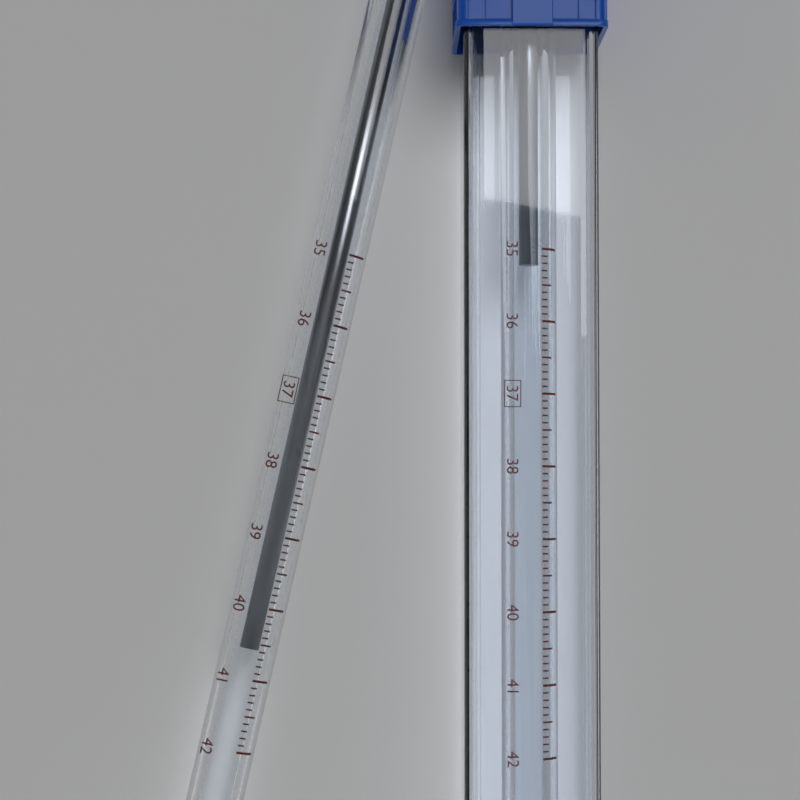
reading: 40.6 °C
